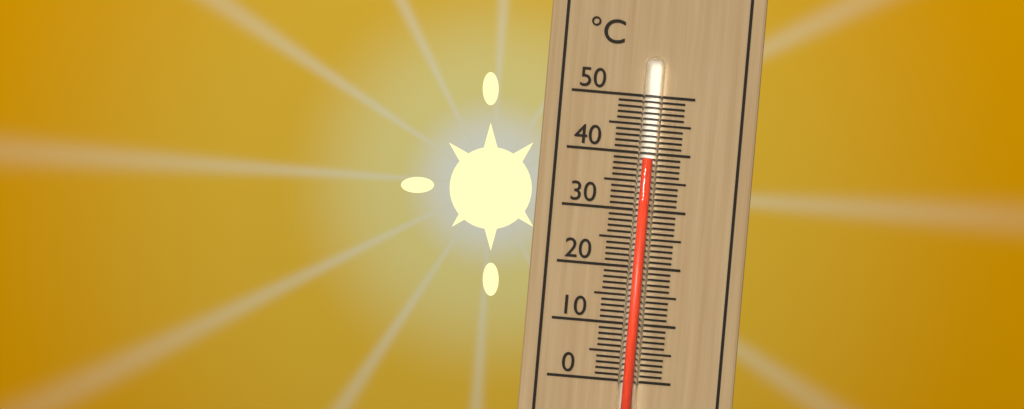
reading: 39 °C
